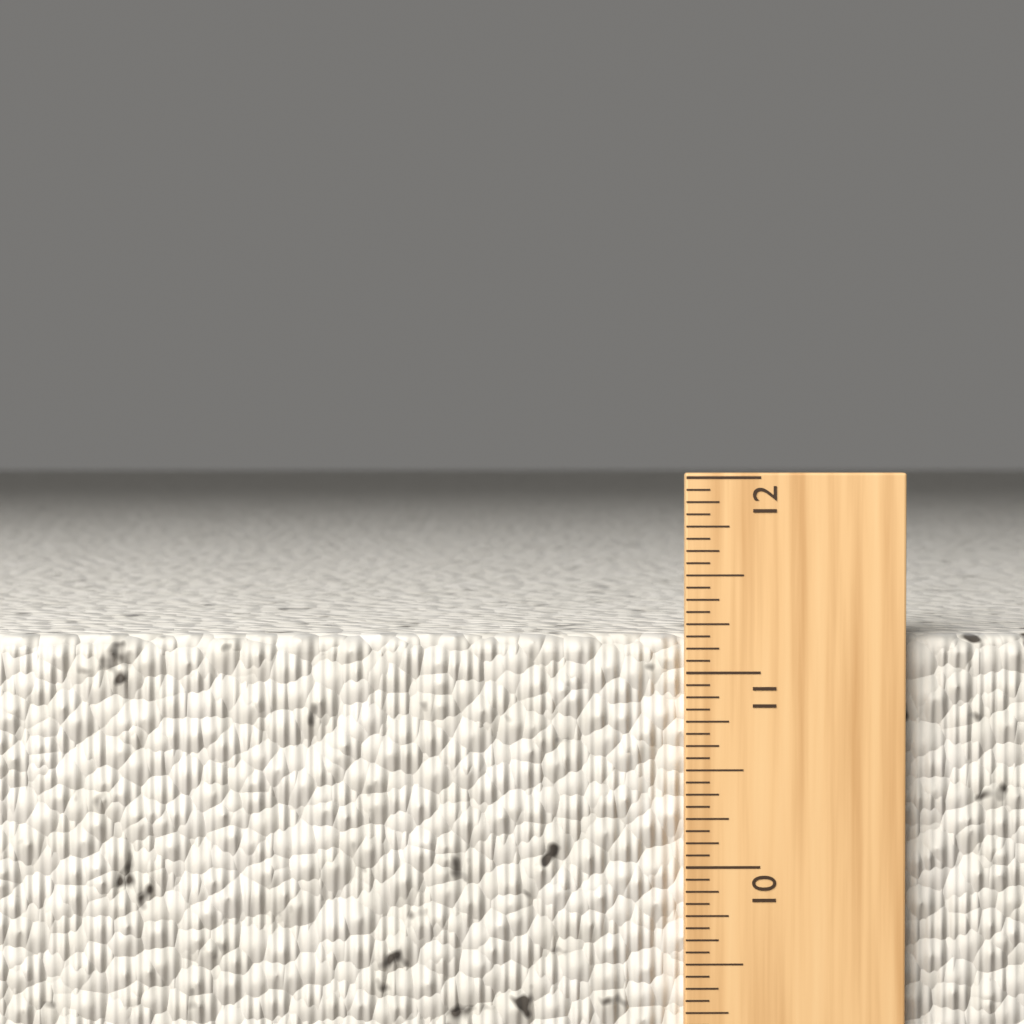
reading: 11.1875 in
